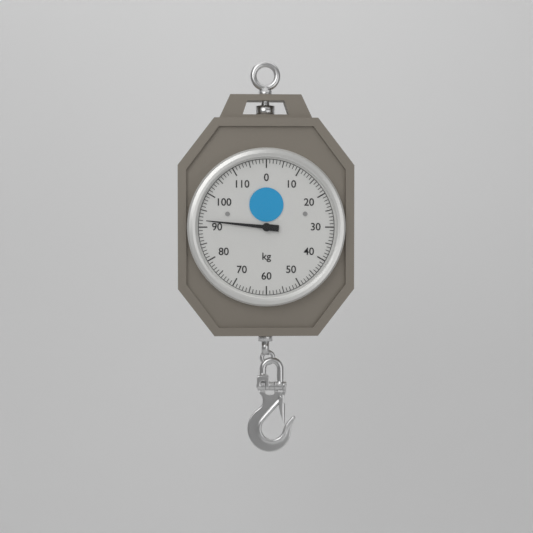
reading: 92 kg
